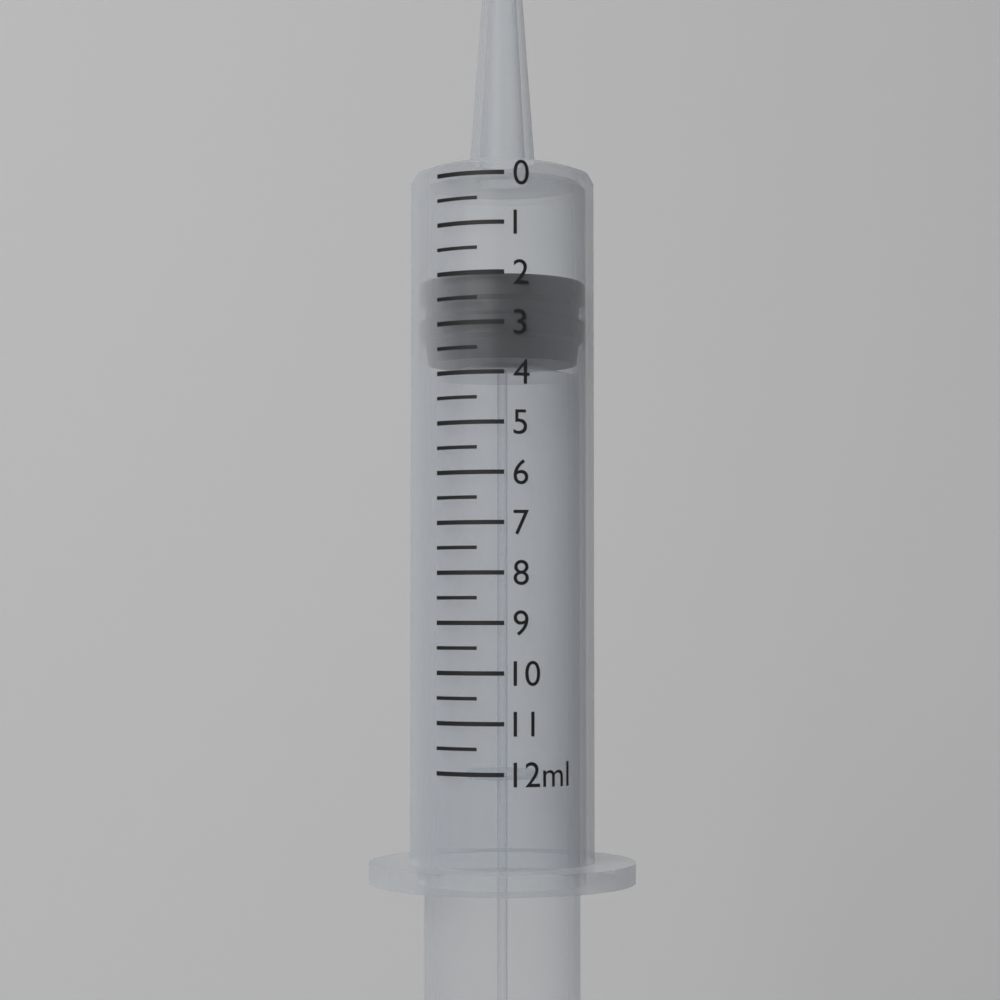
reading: 2.0 ml
